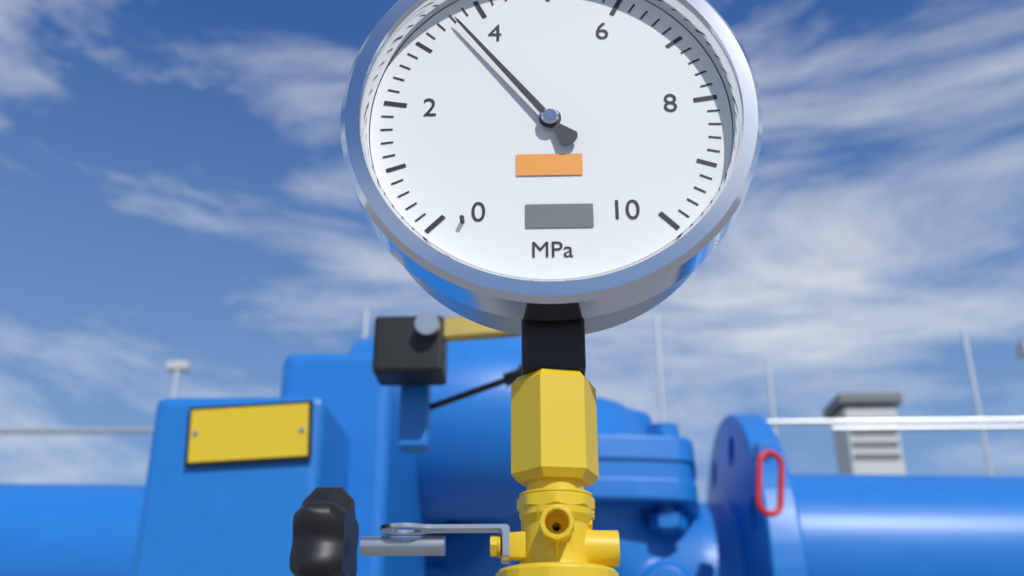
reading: 3.6 MPa
